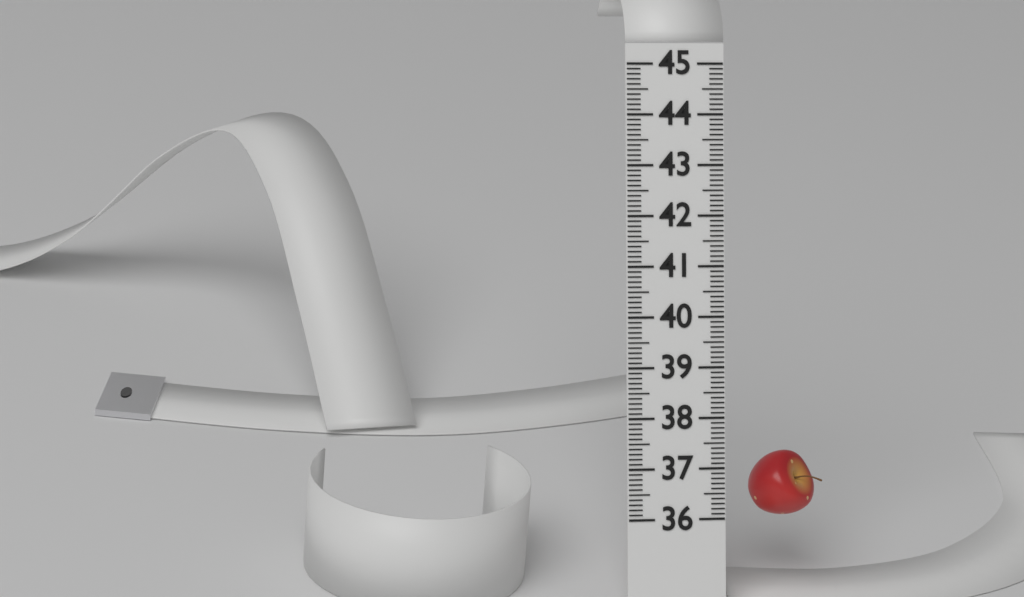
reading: 37.3 (no unit)
